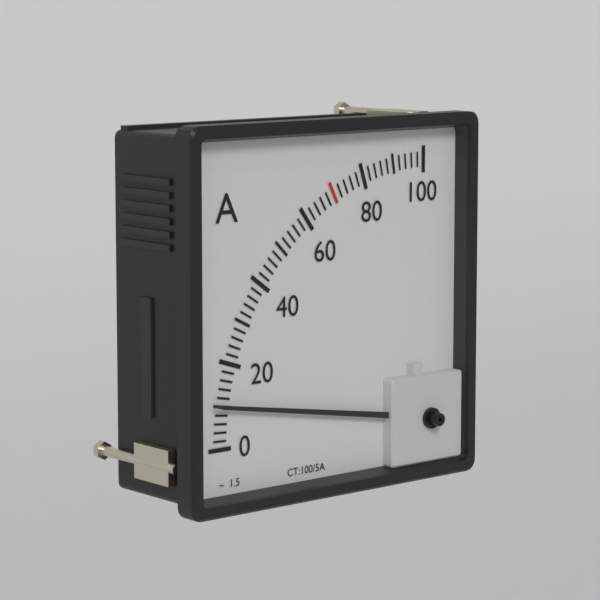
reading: 10 A
